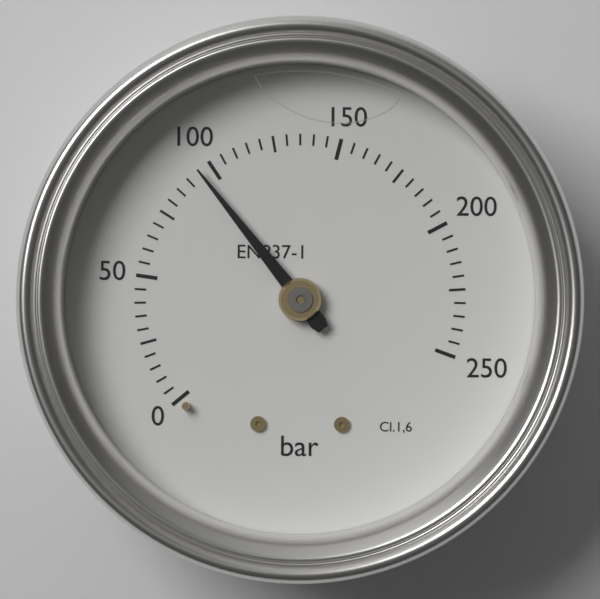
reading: 95 bar
